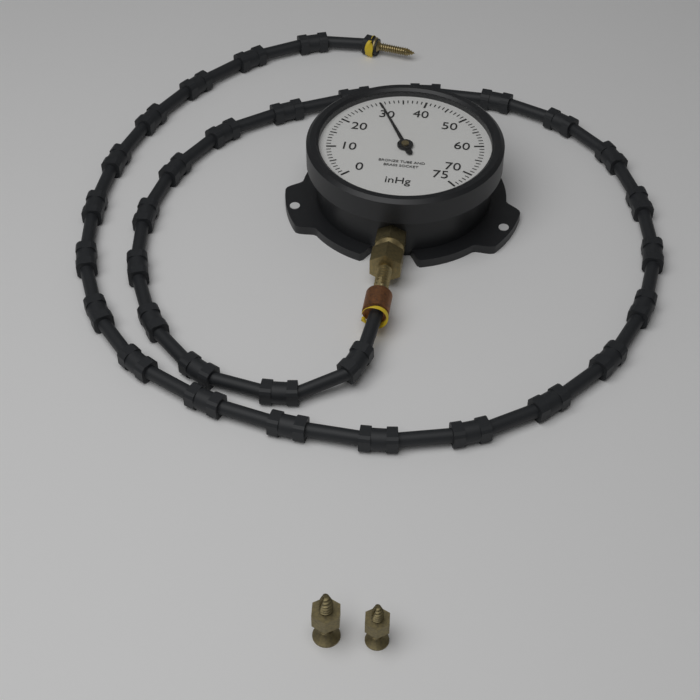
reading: 30 inHg
